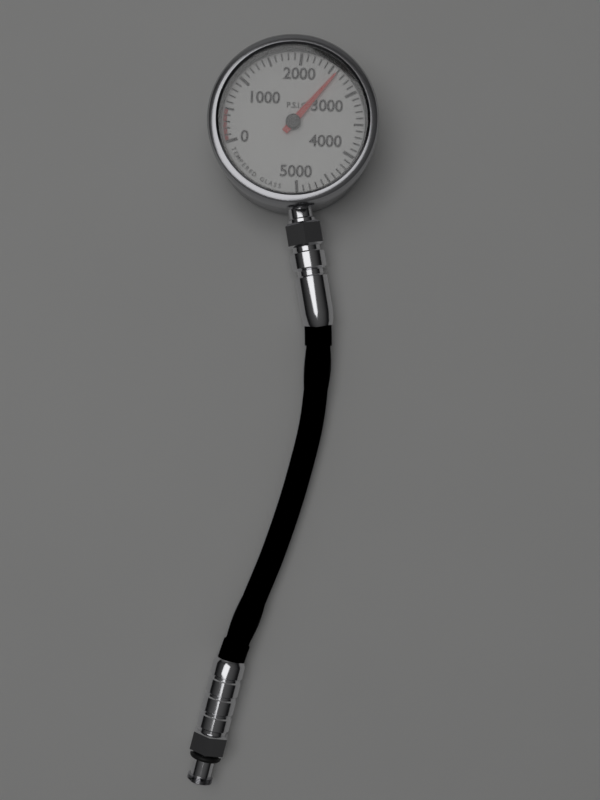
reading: 2600 psig
